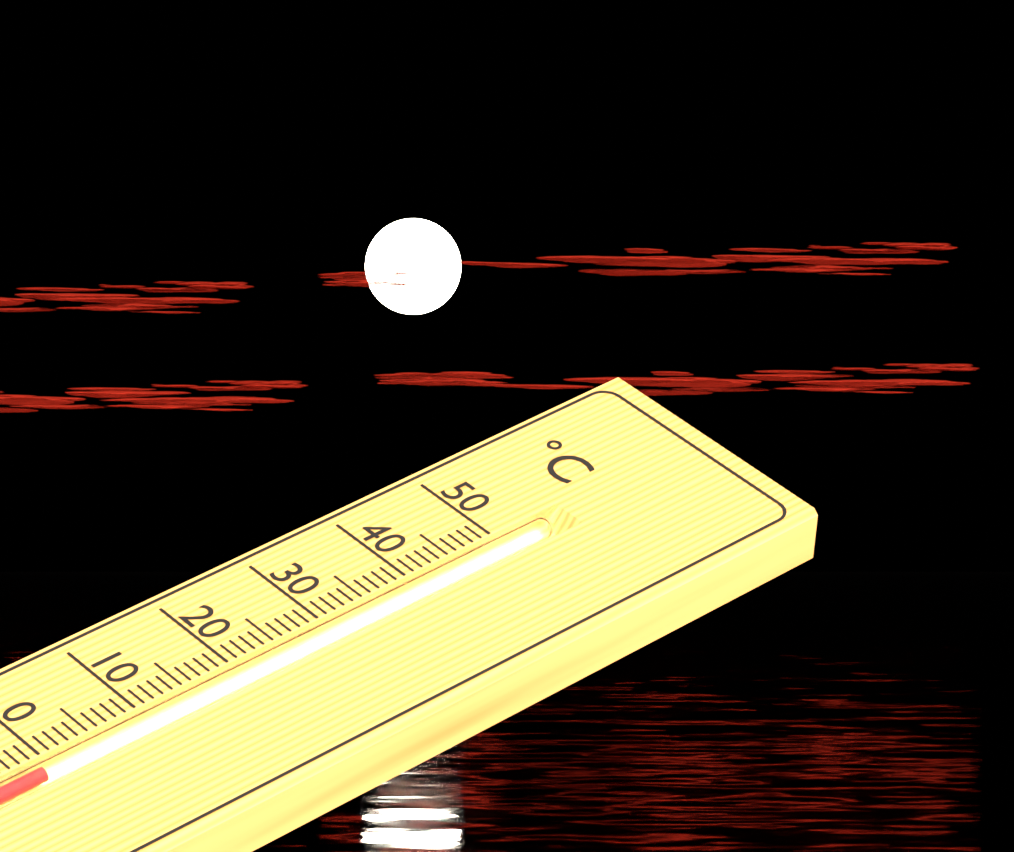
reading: -1 °C
